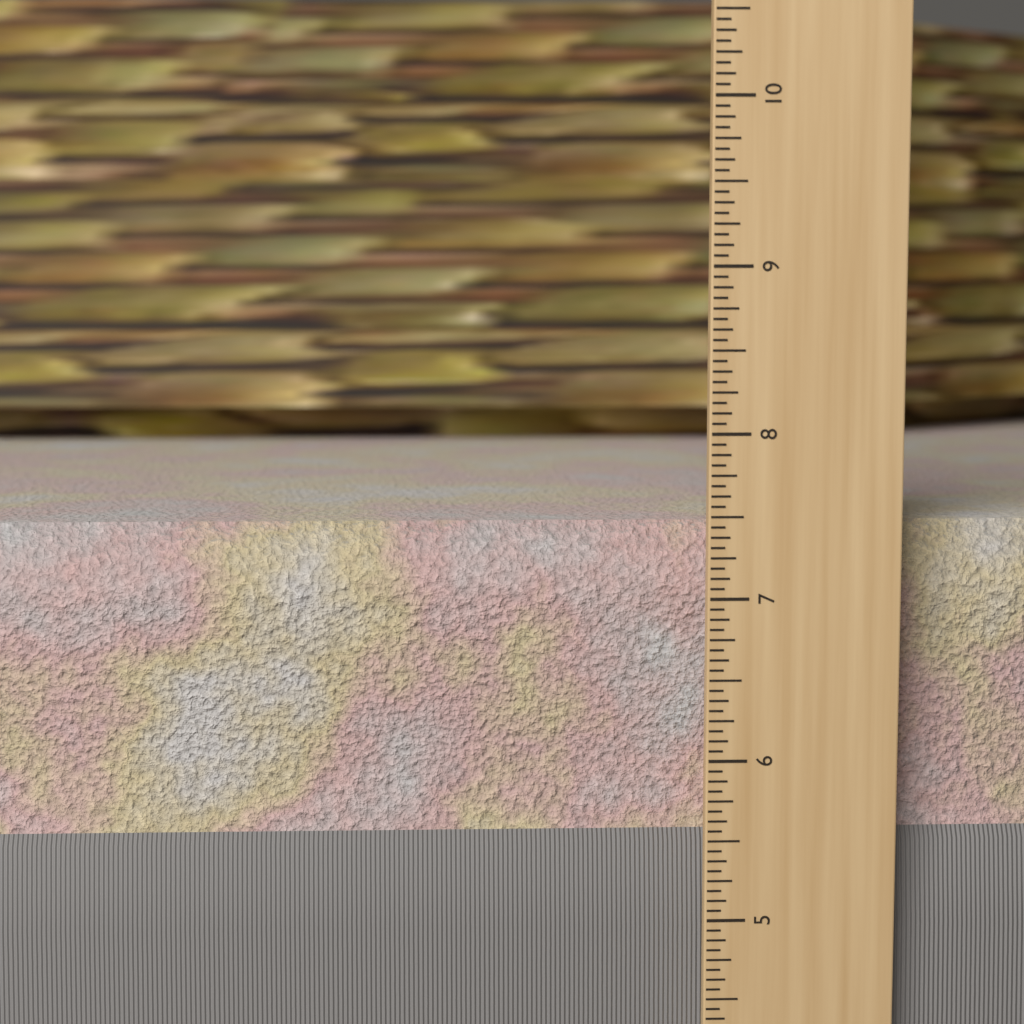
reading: 7.4375 in
